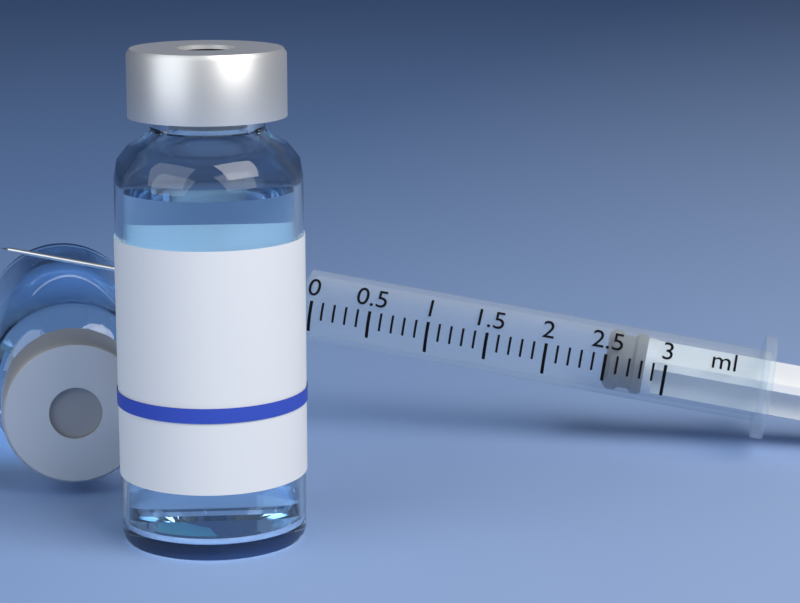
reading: 2.5 ml
